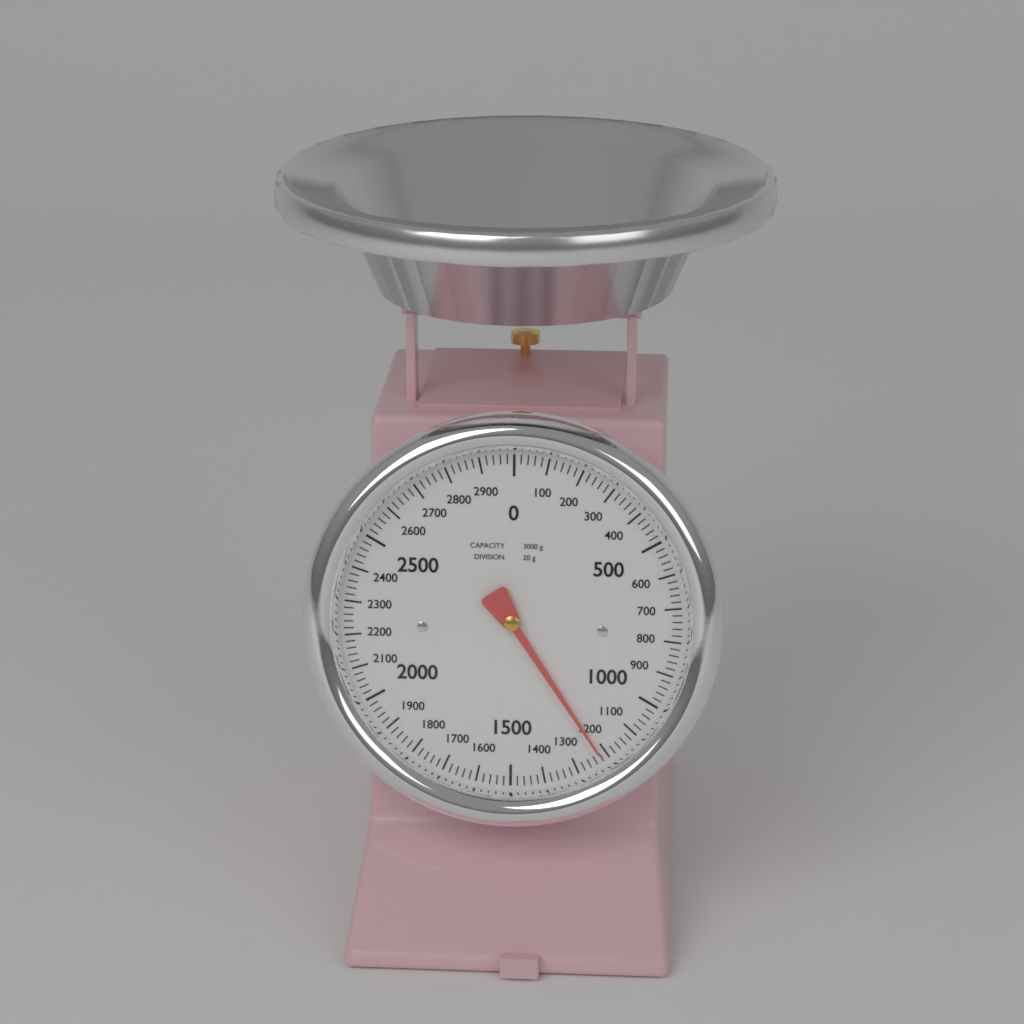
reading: 1220 g
